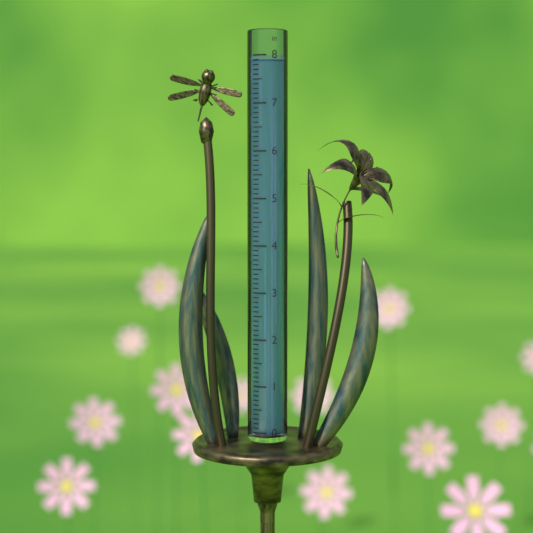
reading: 7.9 in
